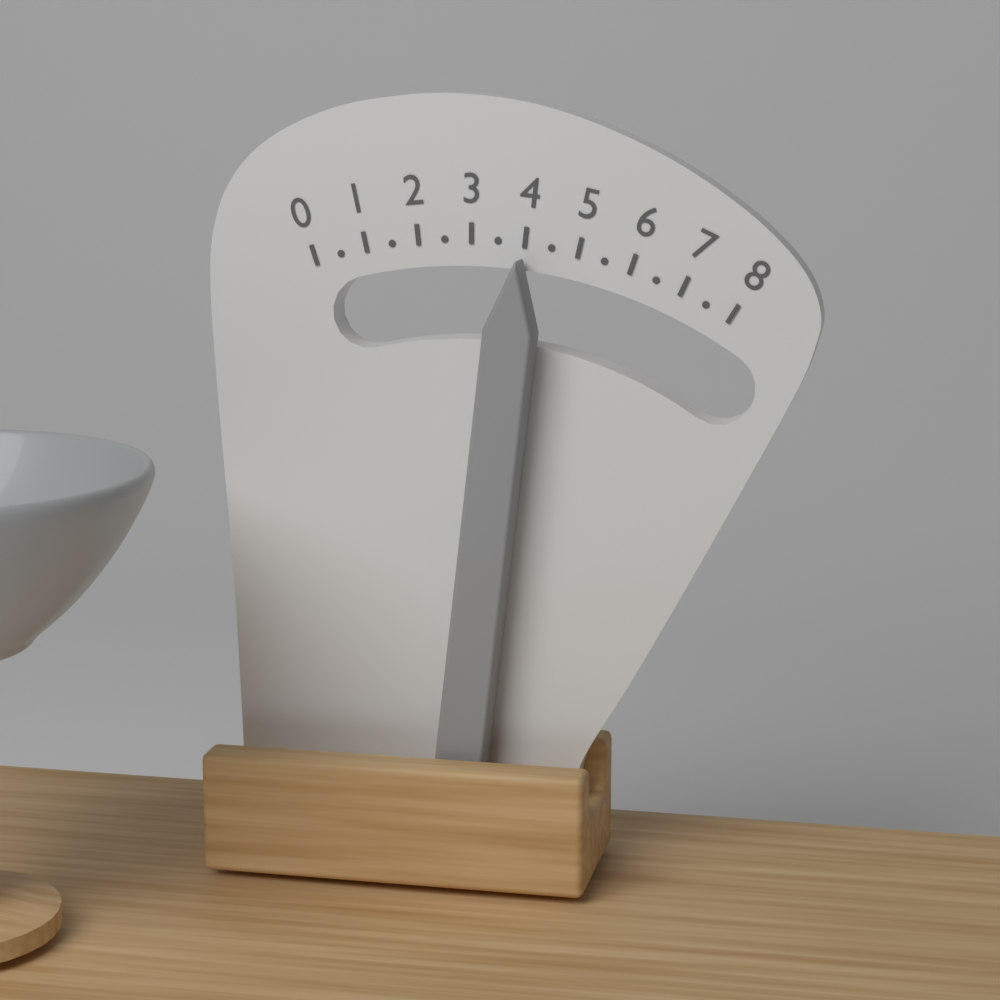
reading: 4.0 (no unit)
